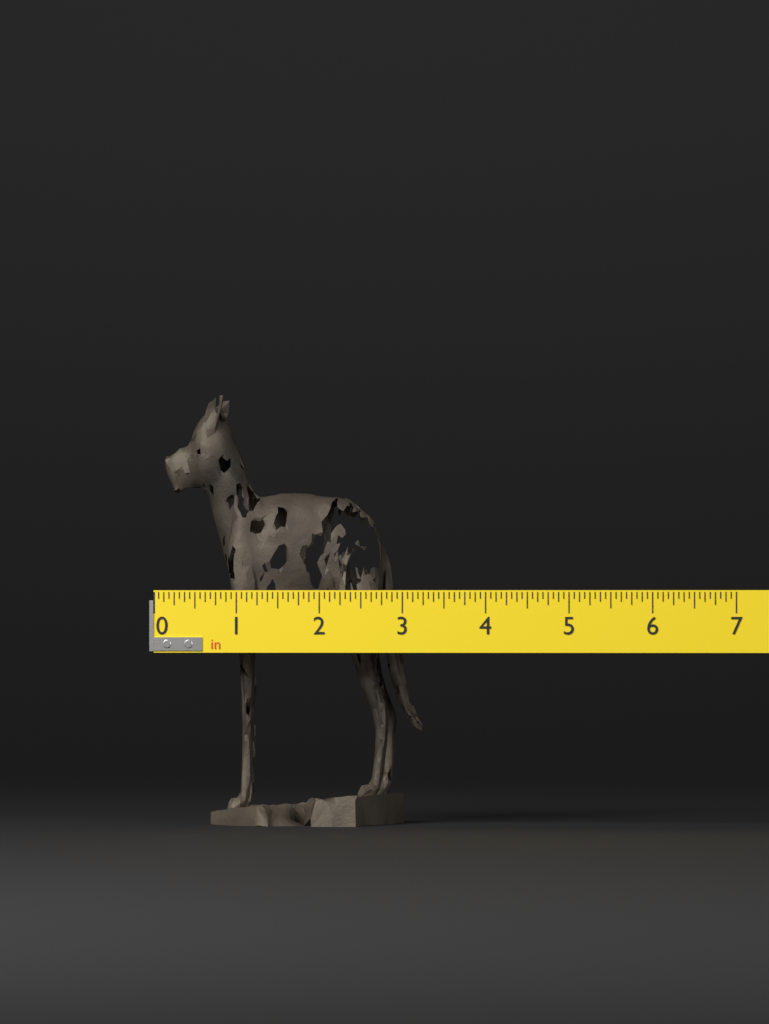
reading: 3.1250 in
